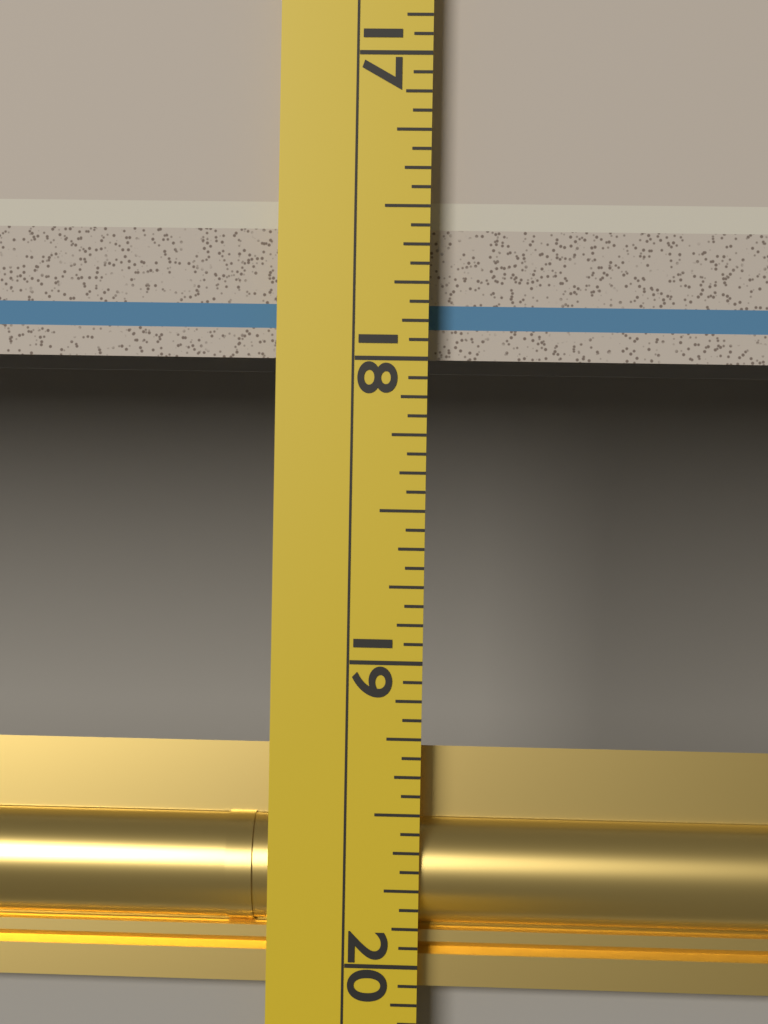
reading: 18.0000 (no unit)
